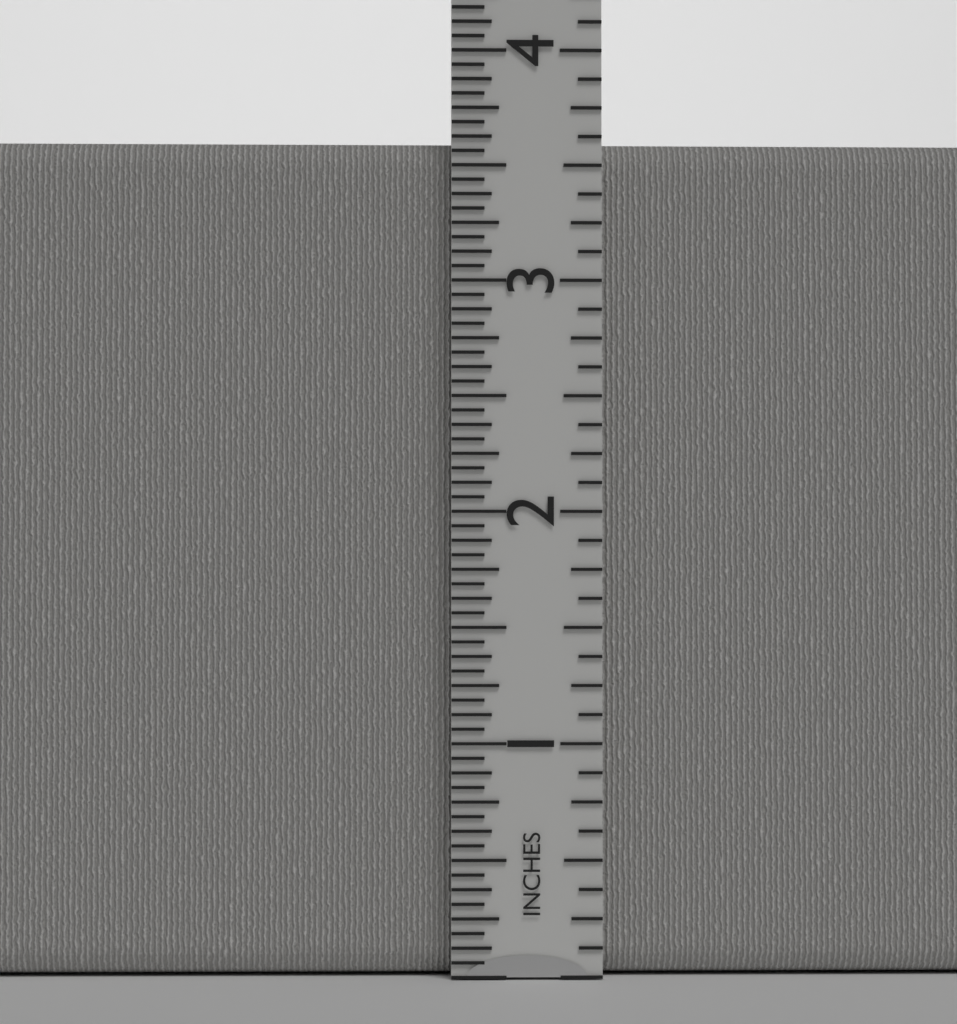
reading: 3.6250 in
